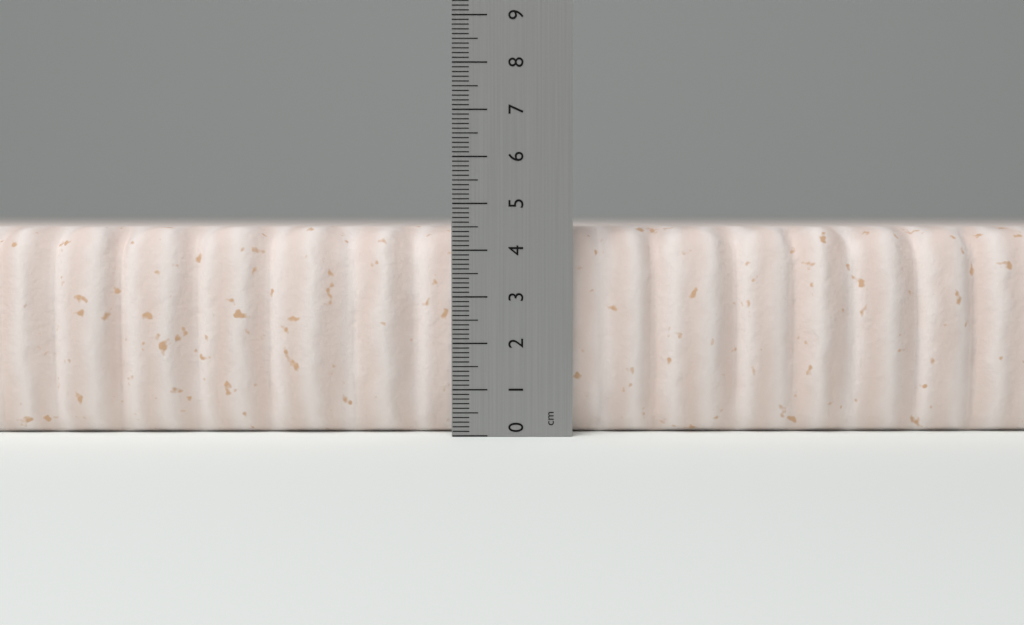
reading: 4.5 cm
